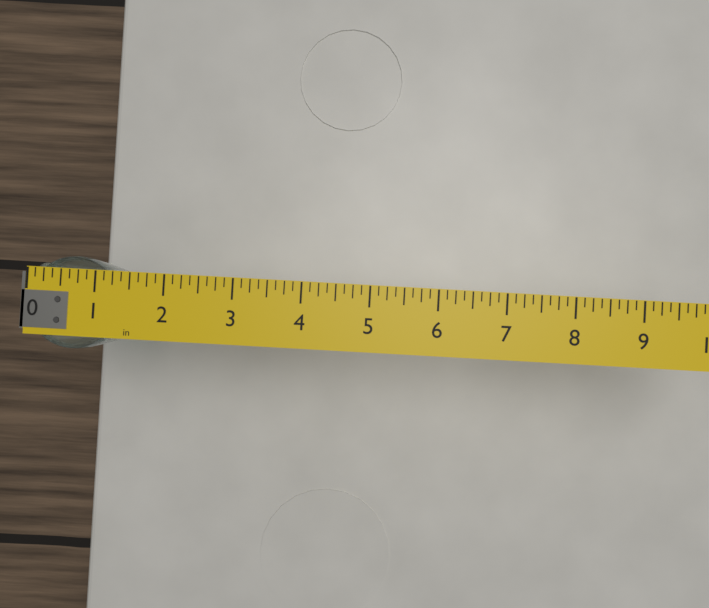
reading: 1.375 in
